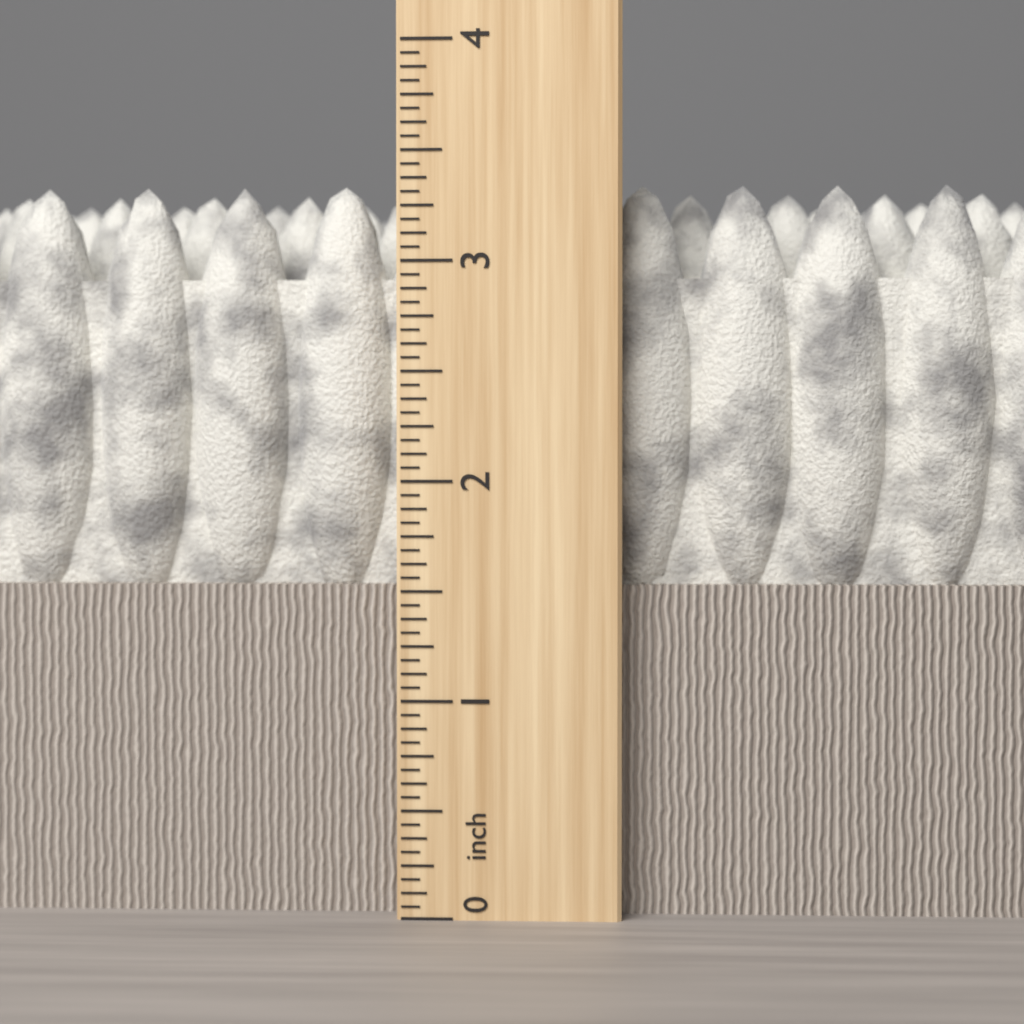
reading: 3.3750 inch
